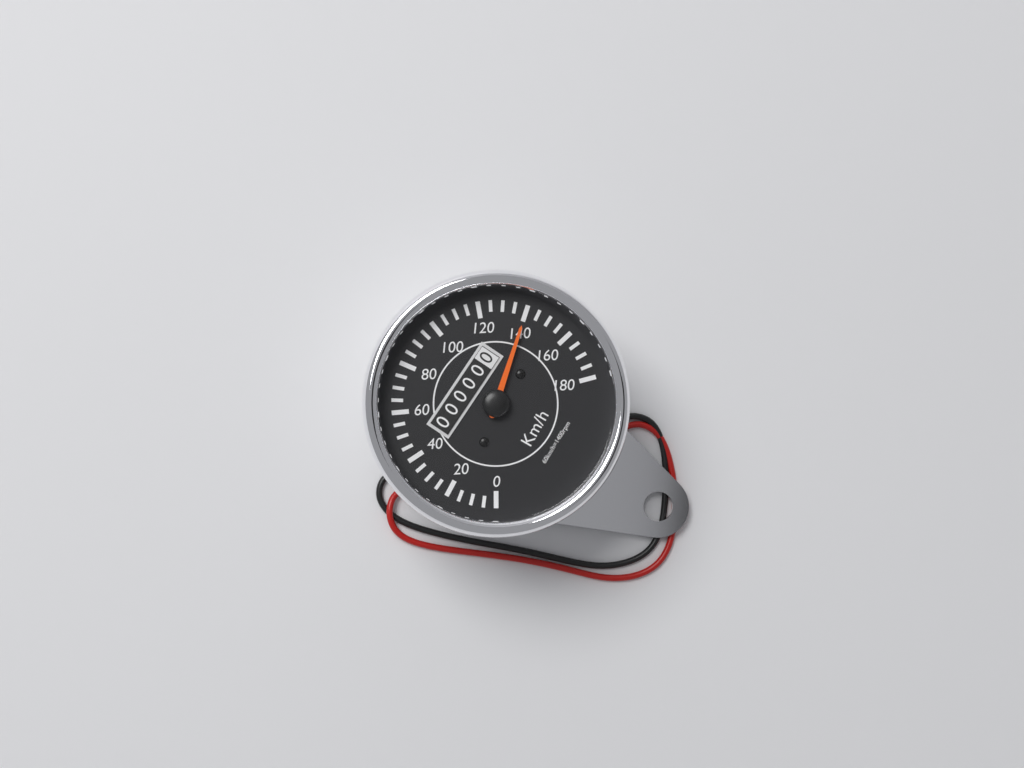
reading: 140 km/h
